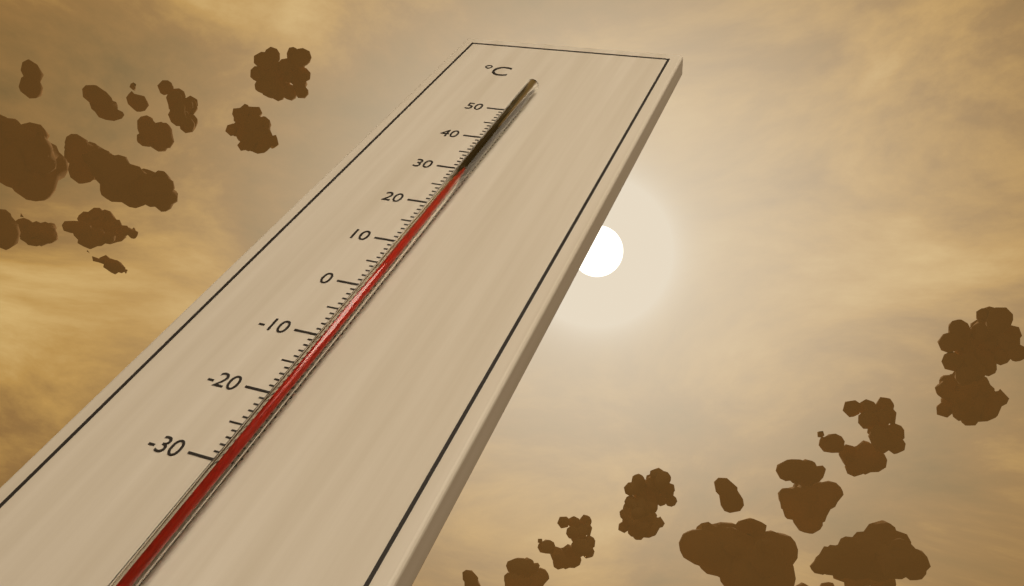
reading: 28 °C
